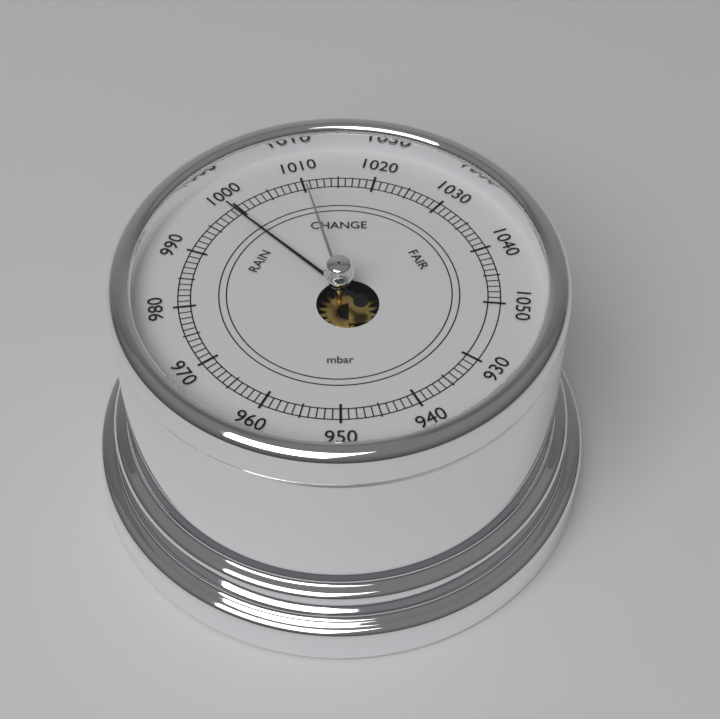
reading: 999 mbar
